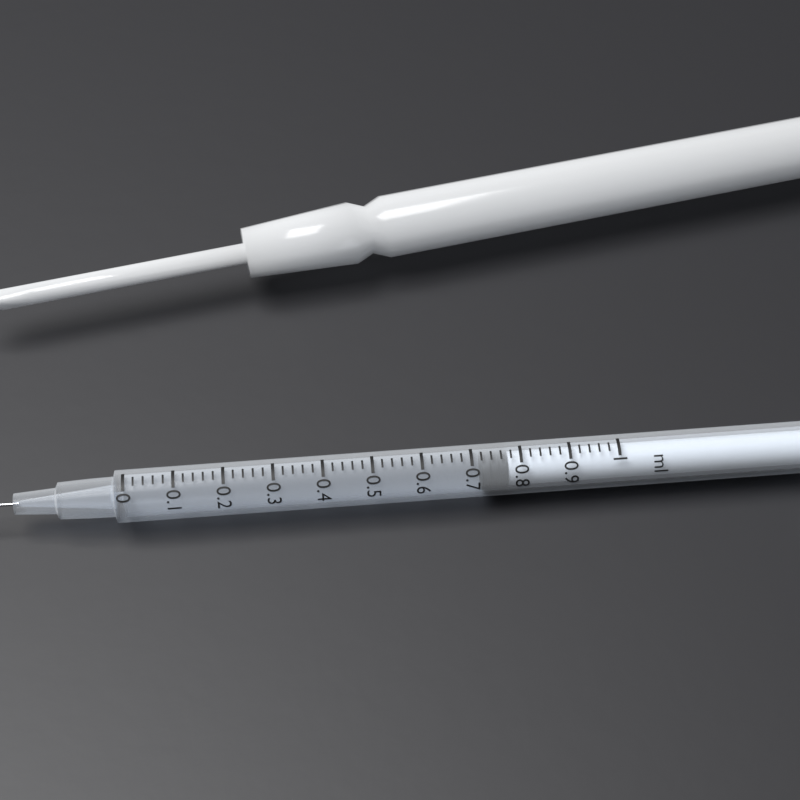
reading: 0.72 ml
